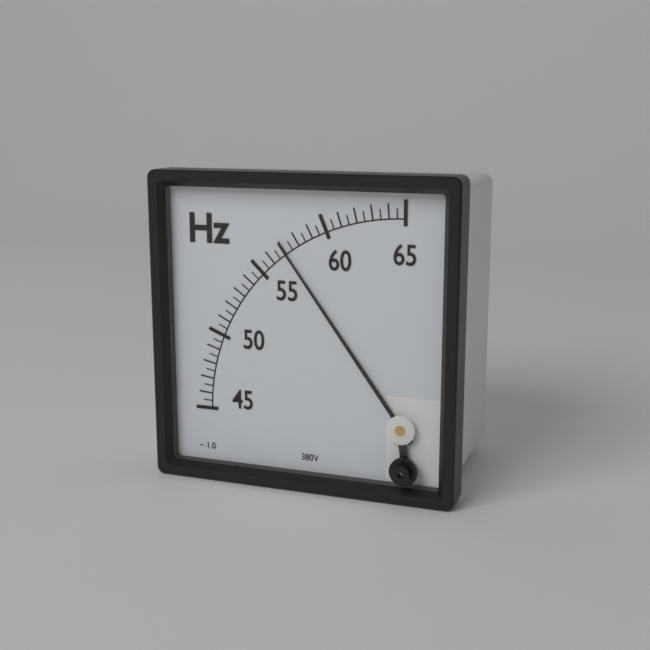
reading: 57.0 Hz
